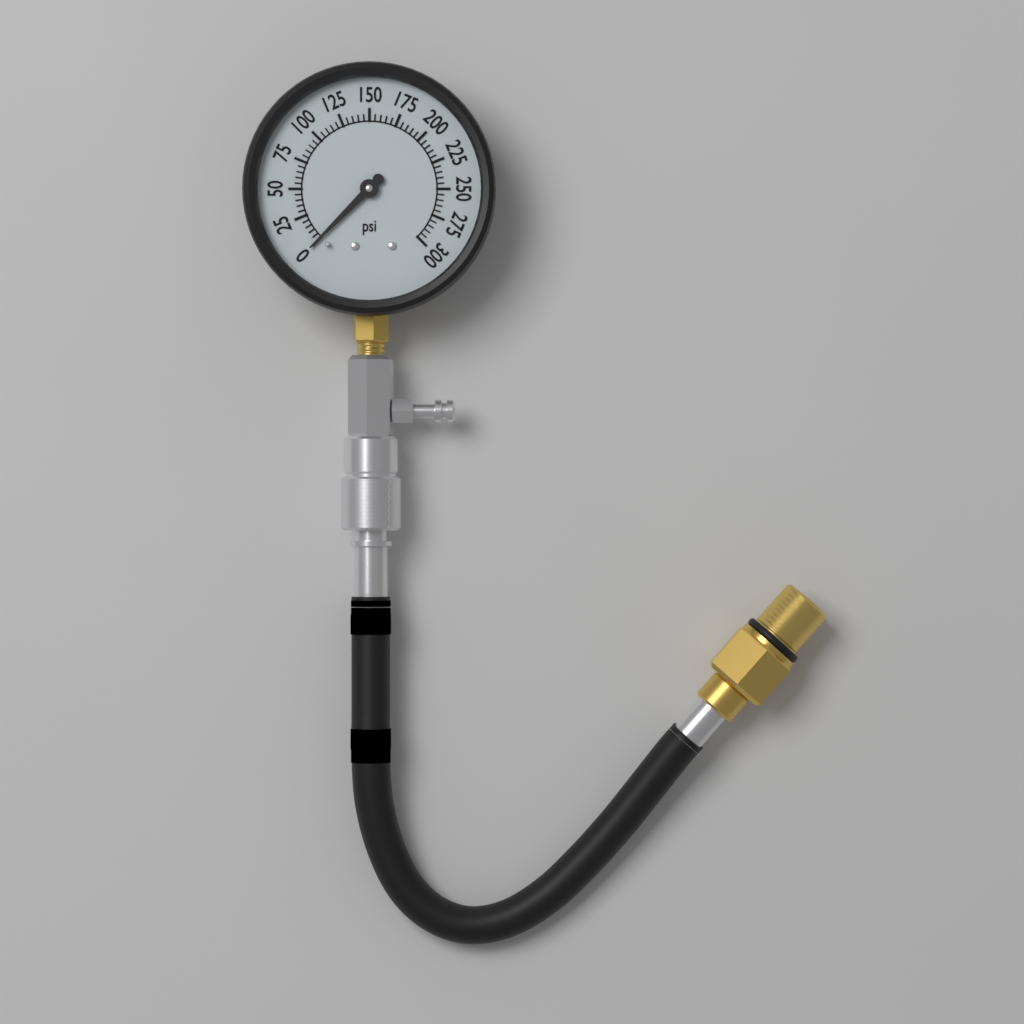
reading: 0 psi
